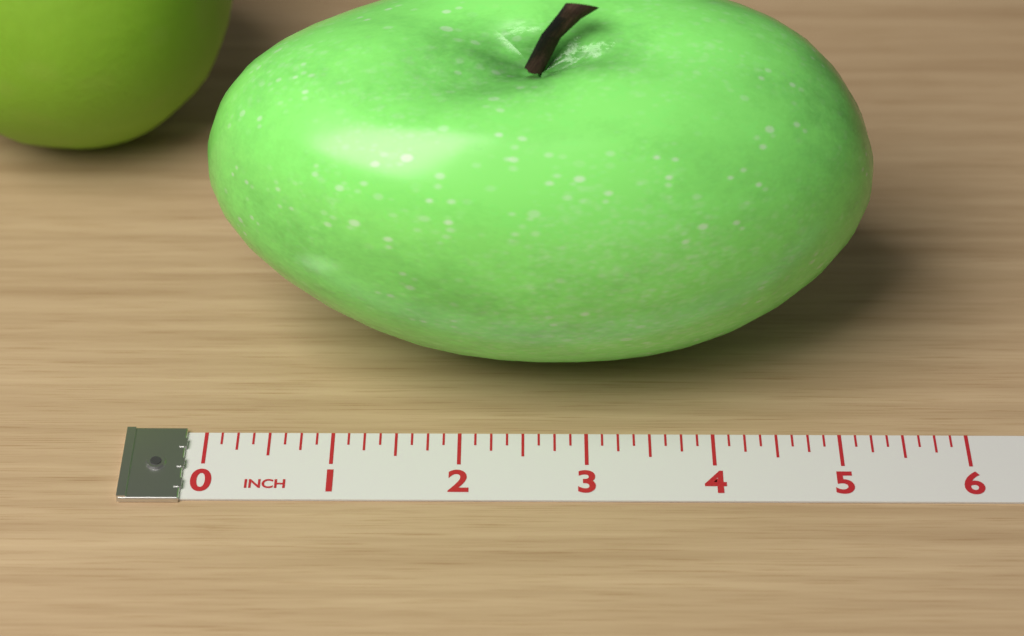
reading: 5.250 inch
